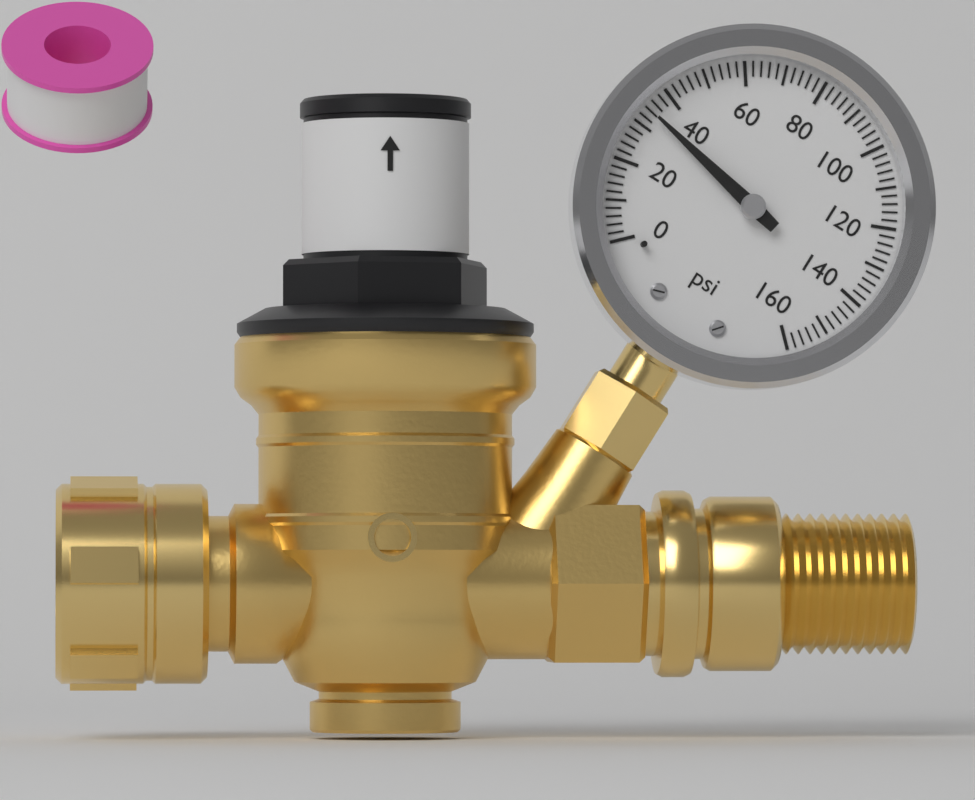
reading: 34 psi
